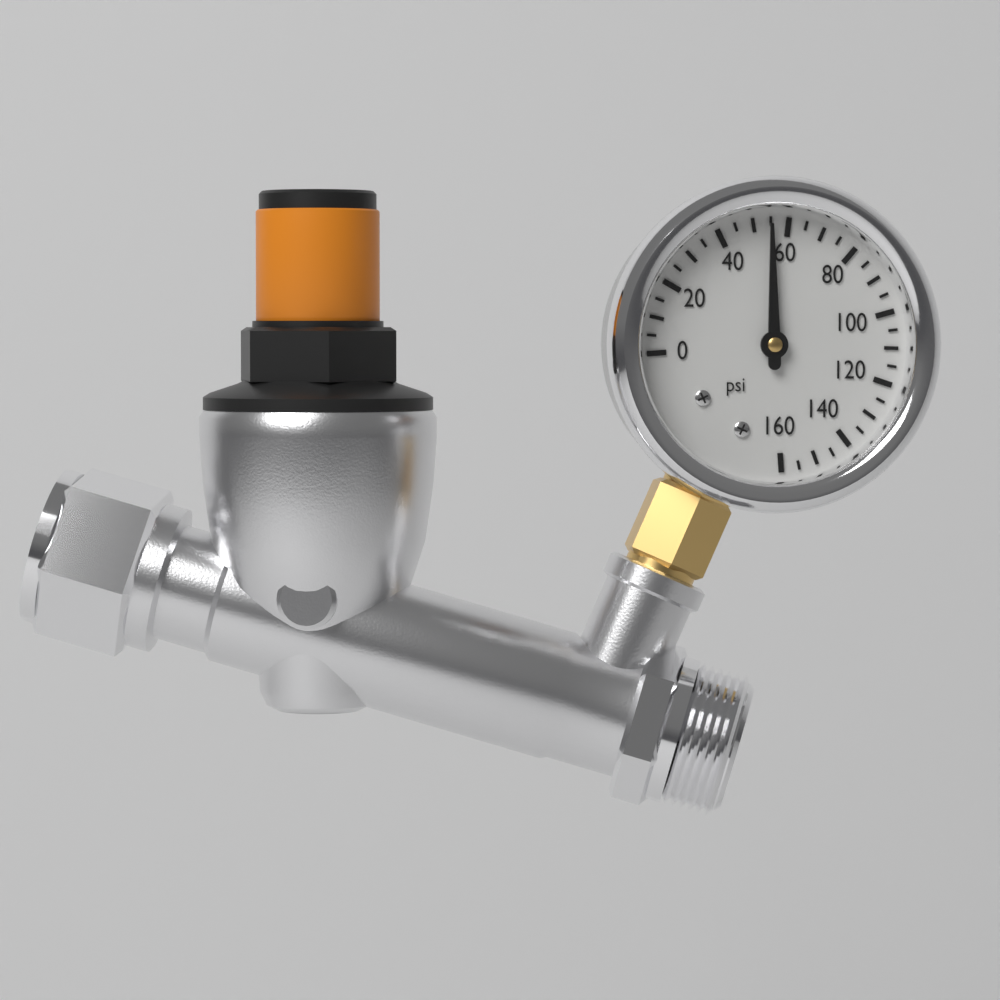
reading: 55 psi
